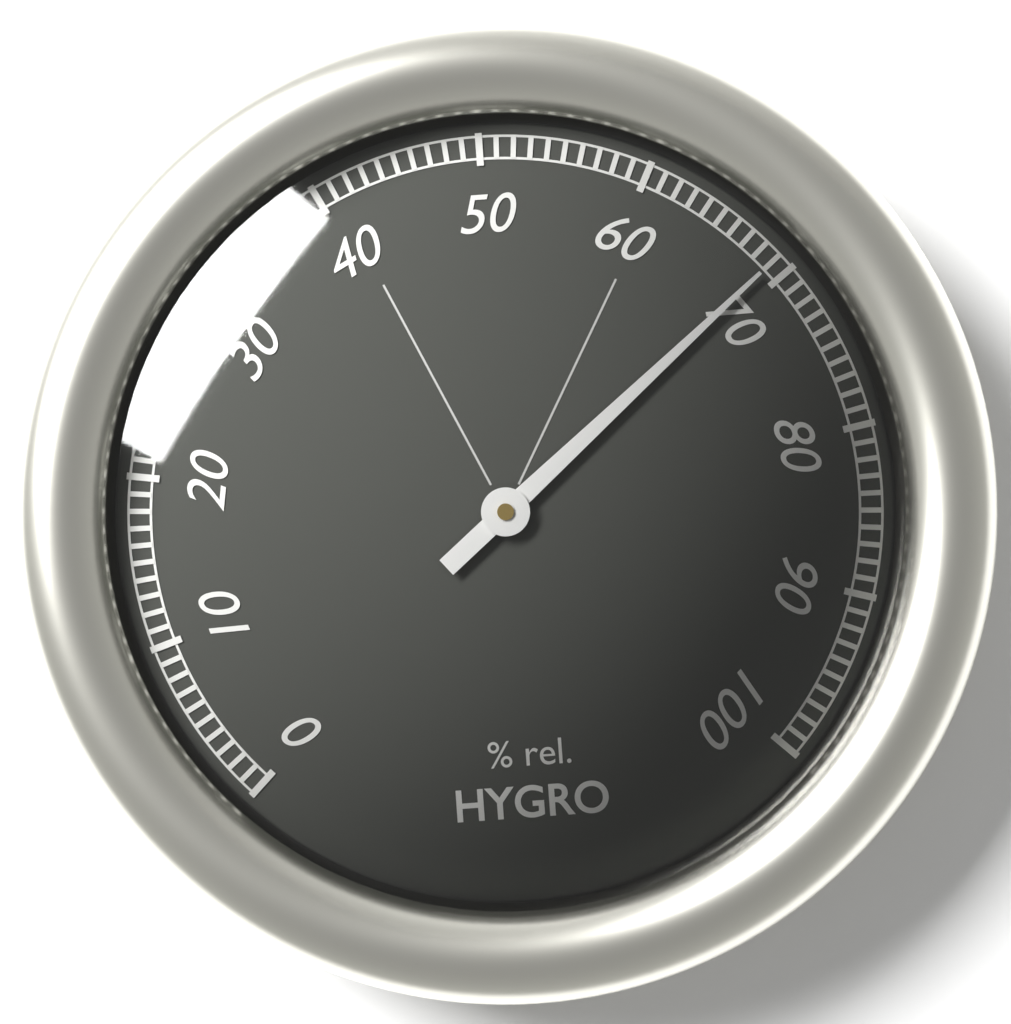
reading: 69 %
